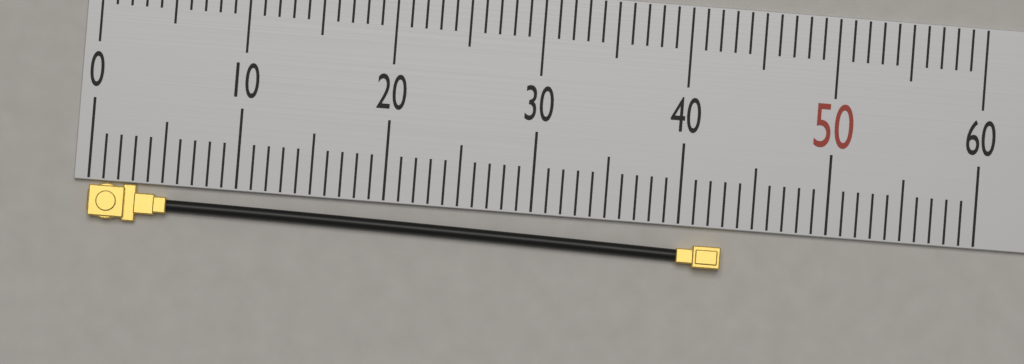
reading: 43 (no unit)
